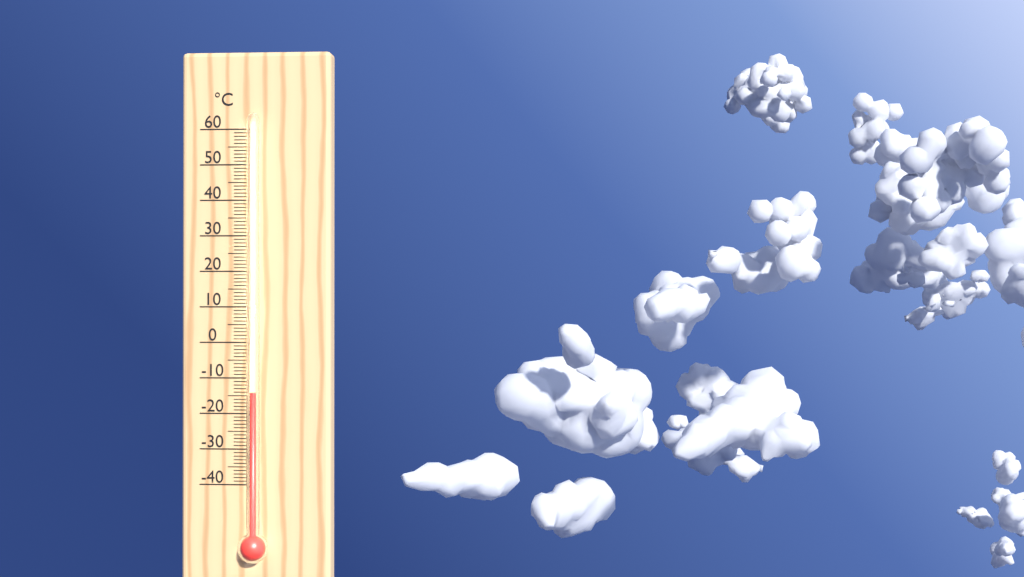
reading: -14 °C
